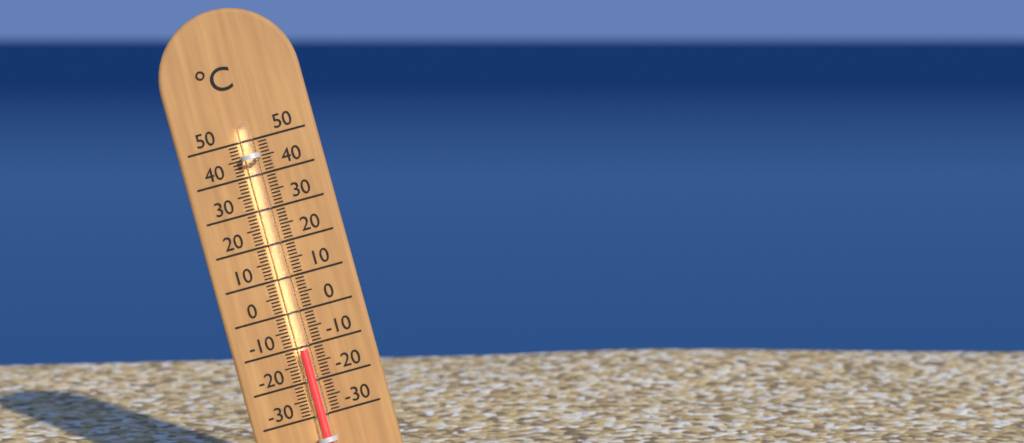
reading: -11 °C
